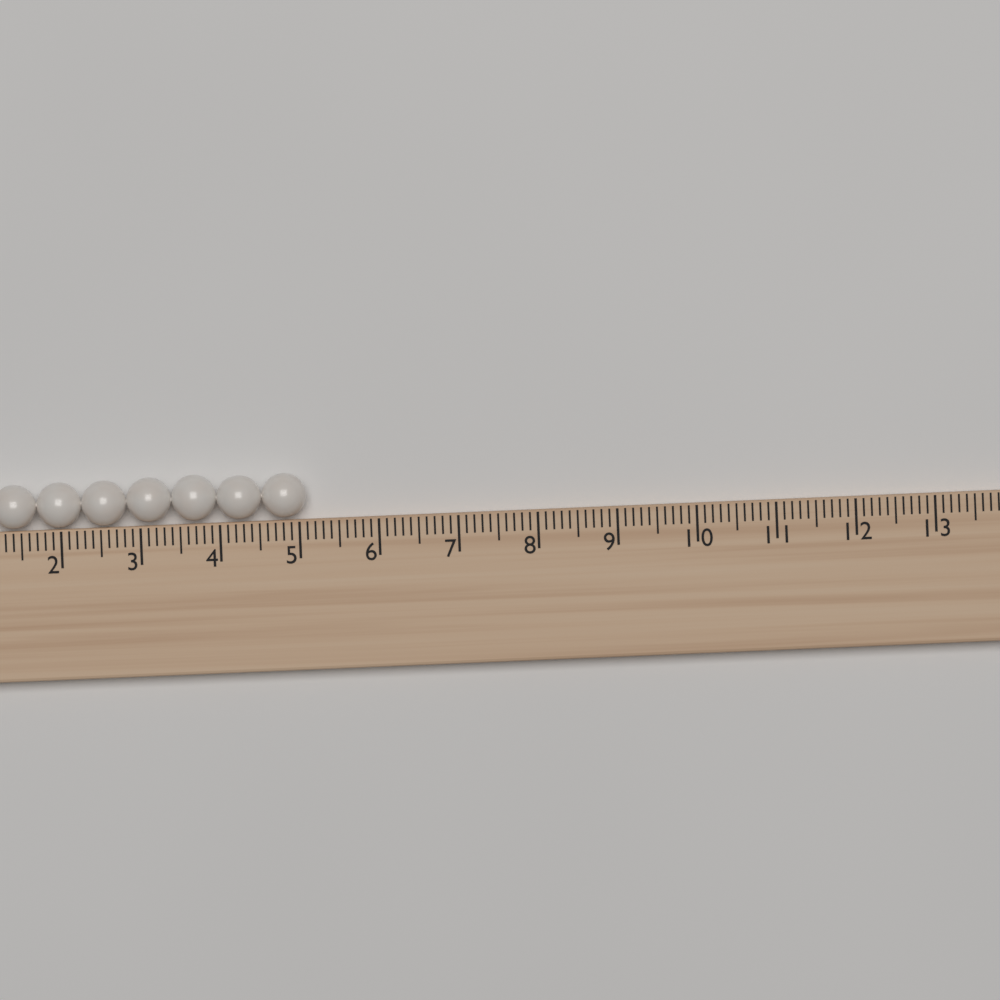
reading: 5.1 (no unit)
